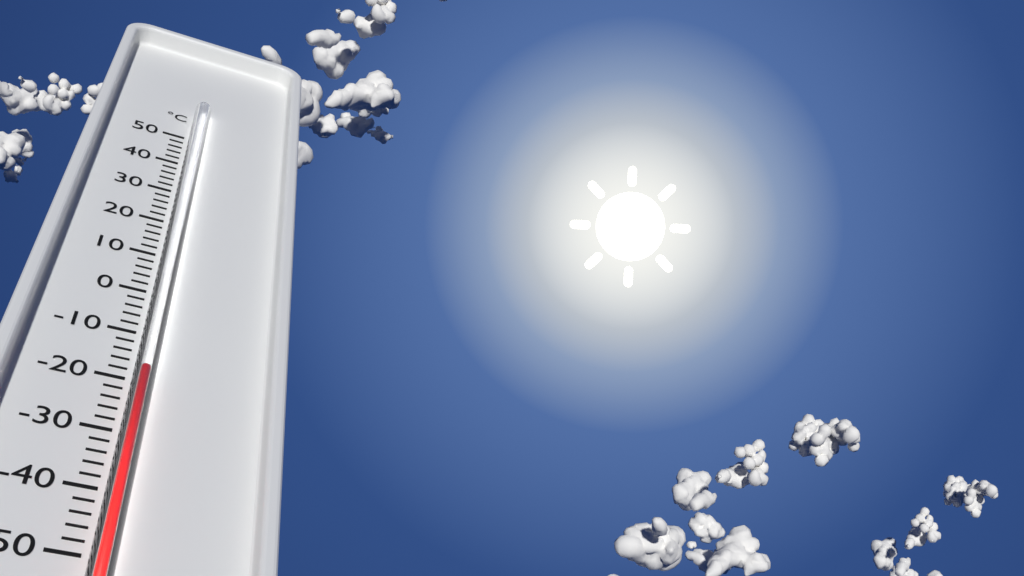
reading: -20 °C
